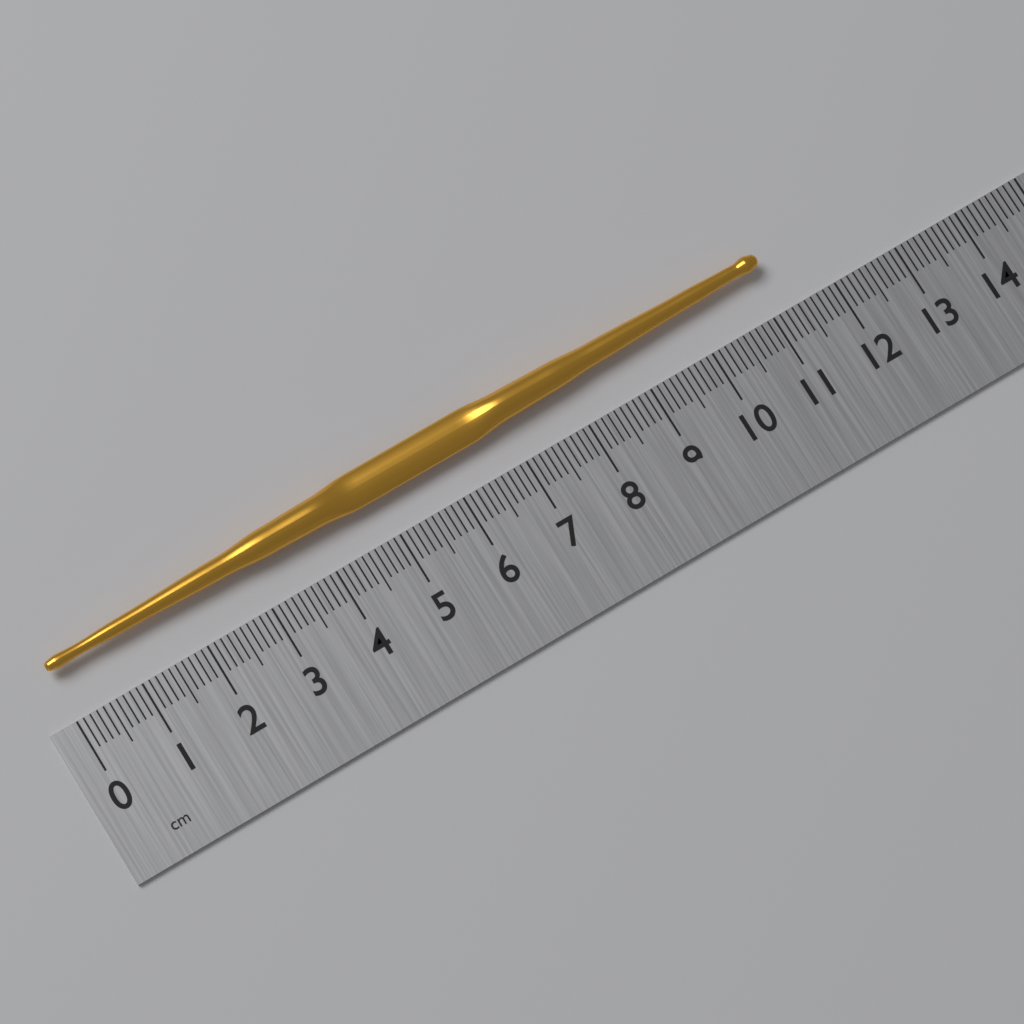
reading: 11.2 cm
